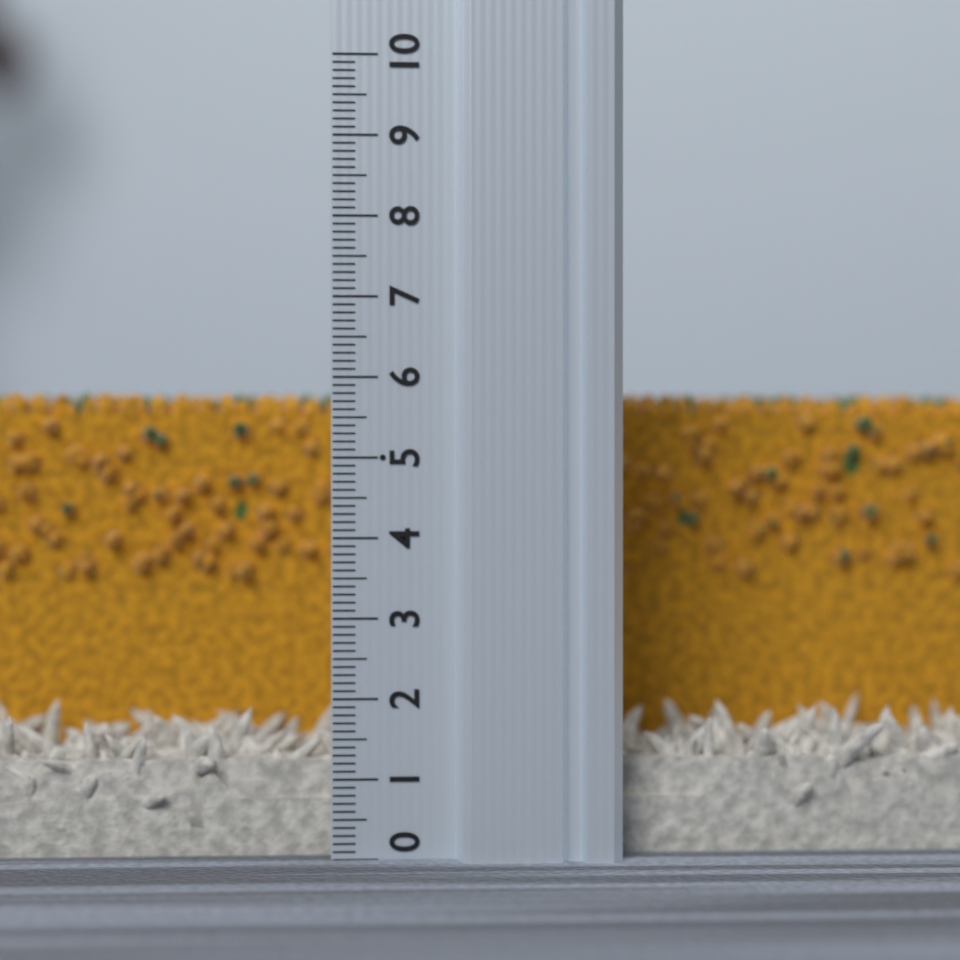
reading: 5.9 (no unit)
